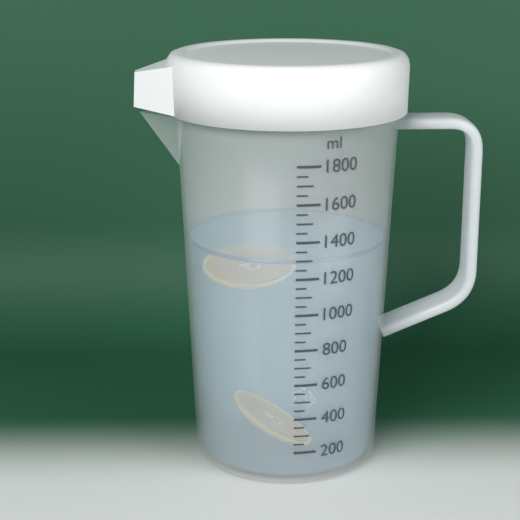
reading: 1300 ml
